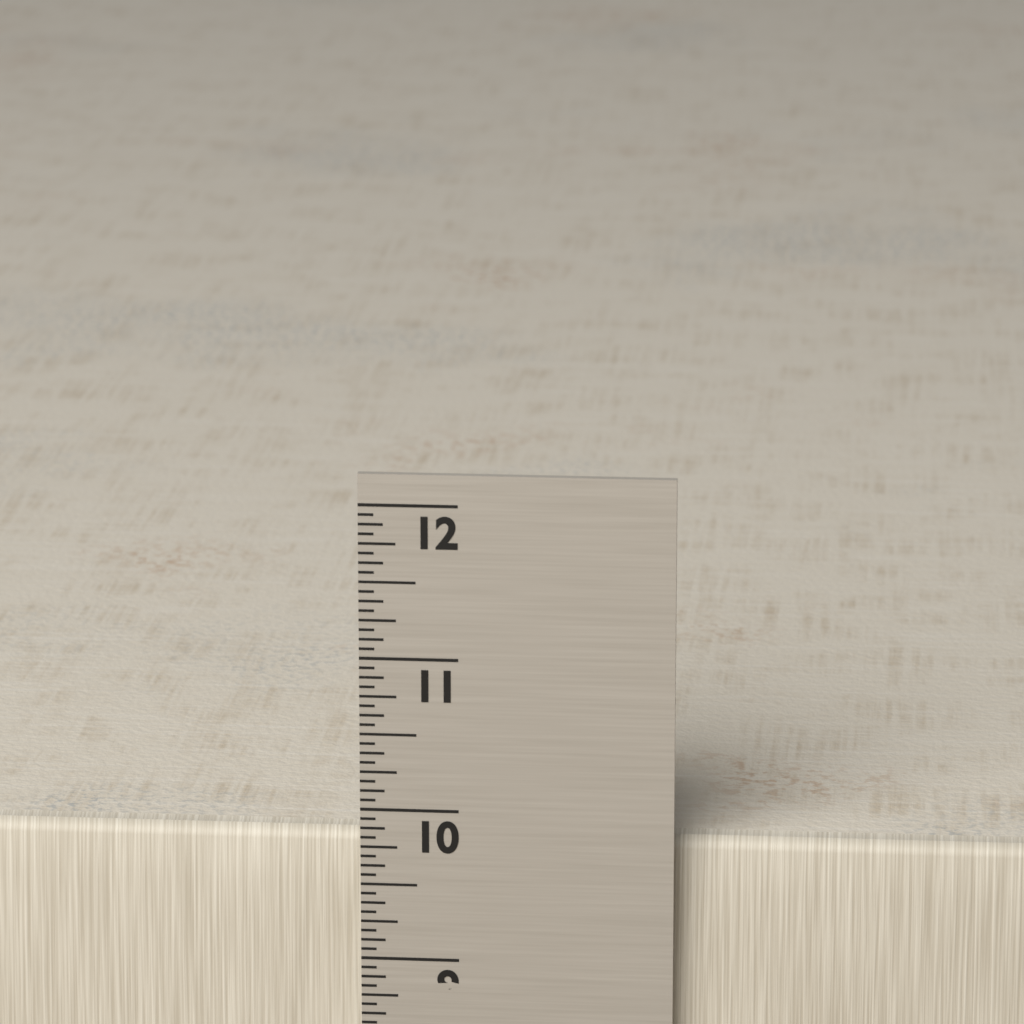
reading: 9.8125 in
